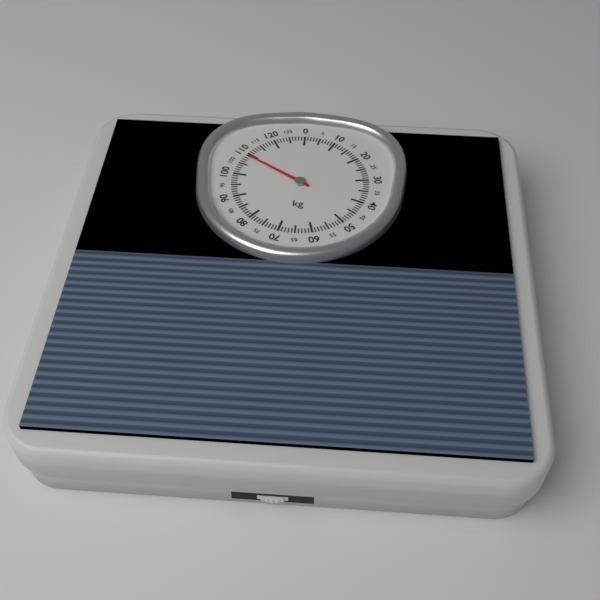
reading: 109 kg
